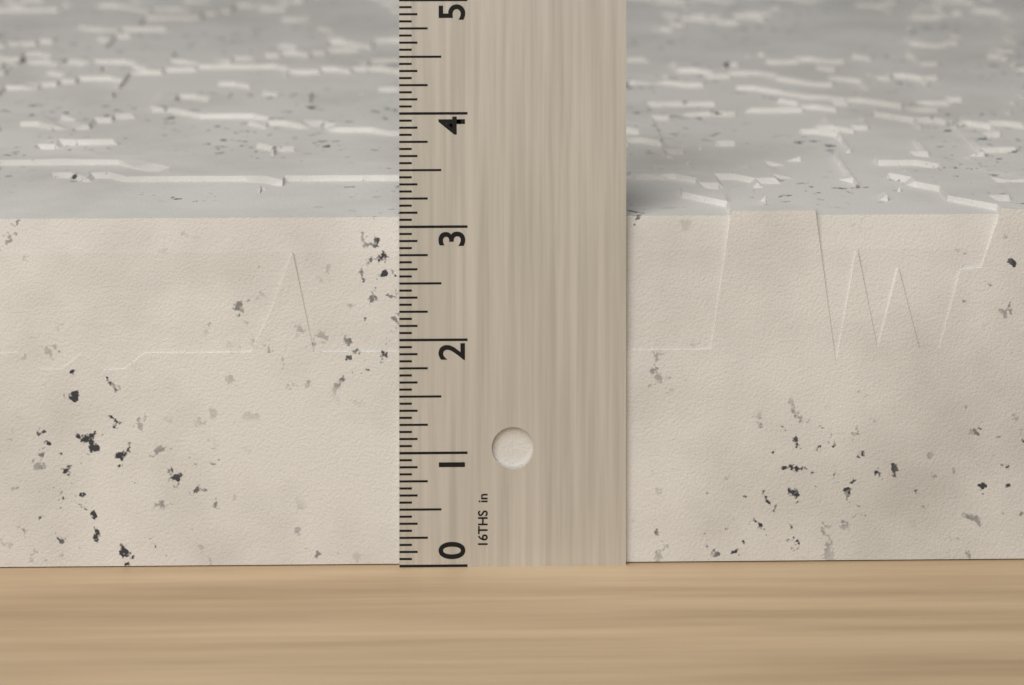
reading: 3.1250 in
